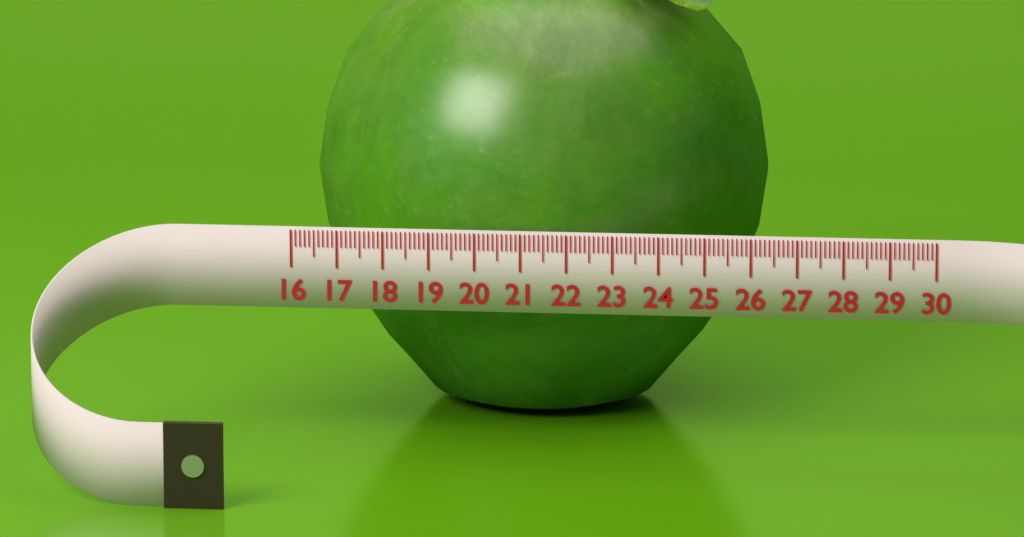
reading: 26.1 (no unit)
